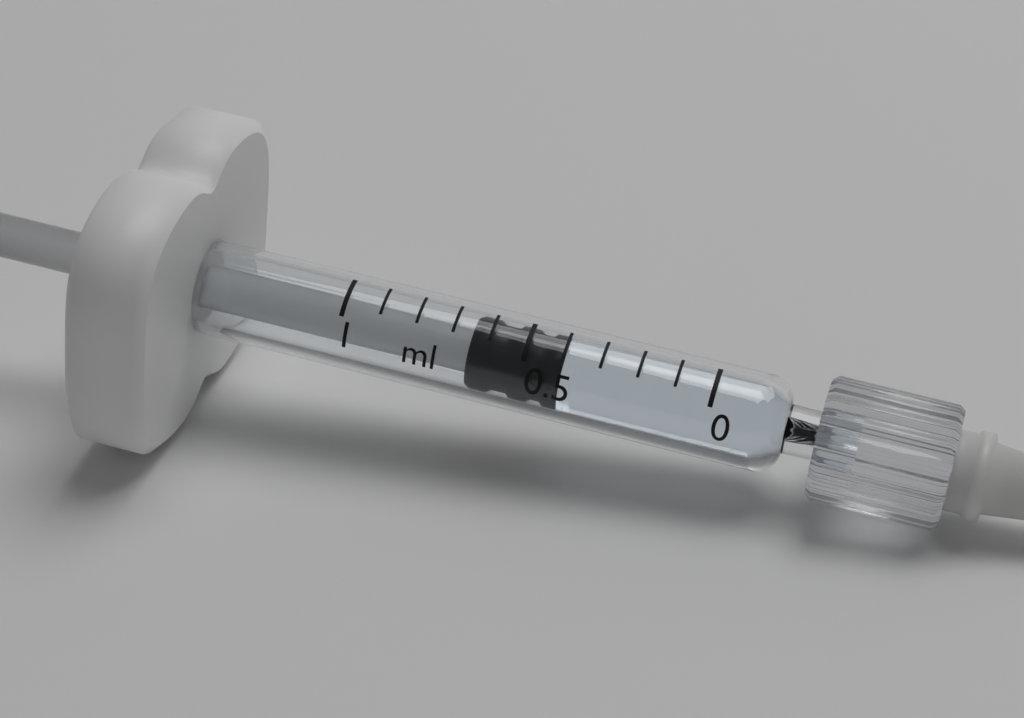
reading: 0.4 ml
